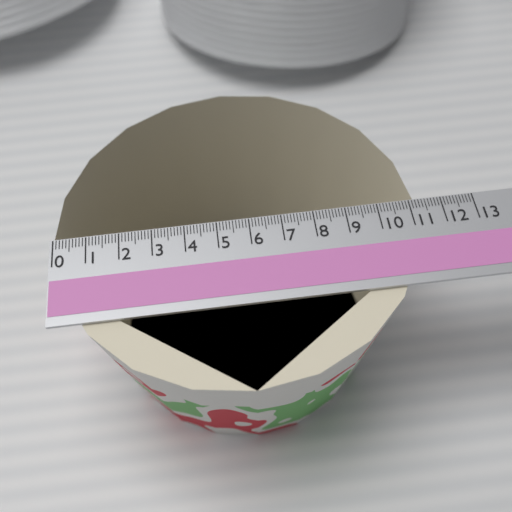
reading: 11.2 (no unit)
